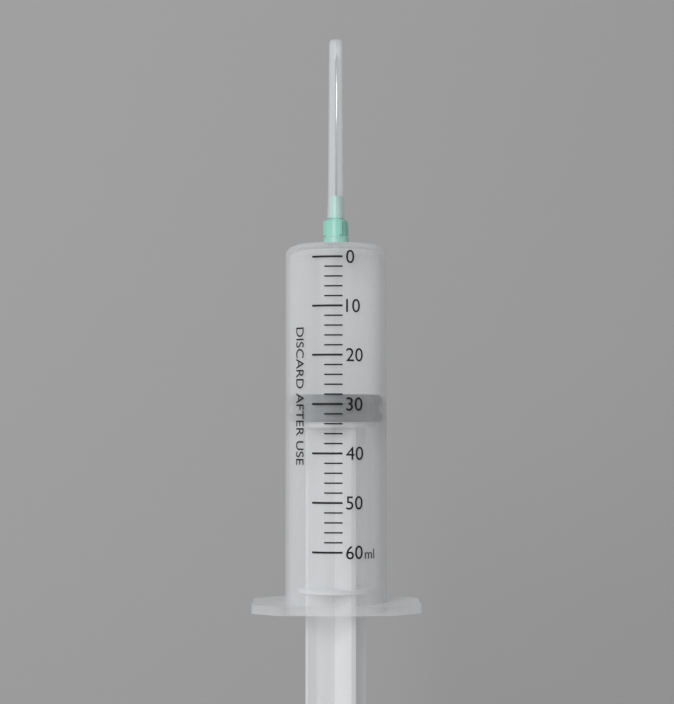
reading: 28 ml
